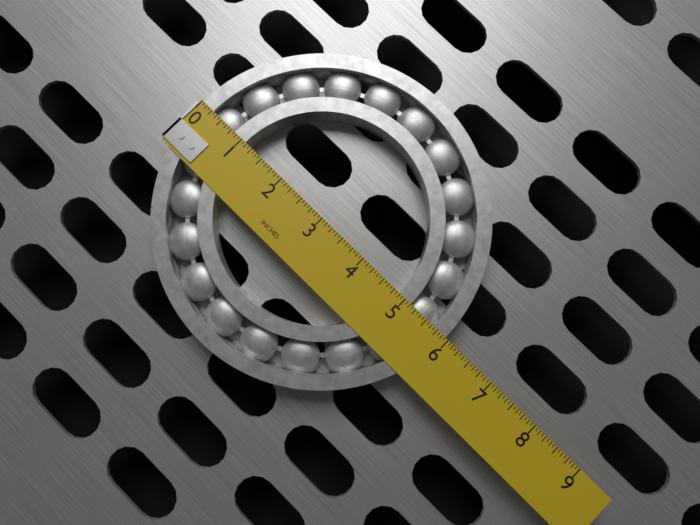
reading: 5.9375 in
